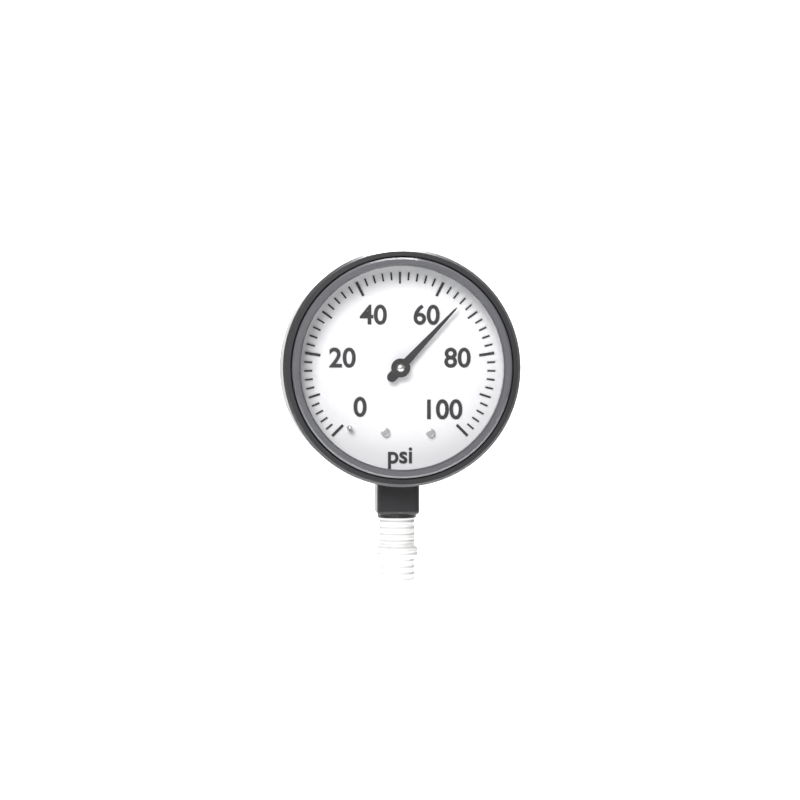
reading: 66 psi
